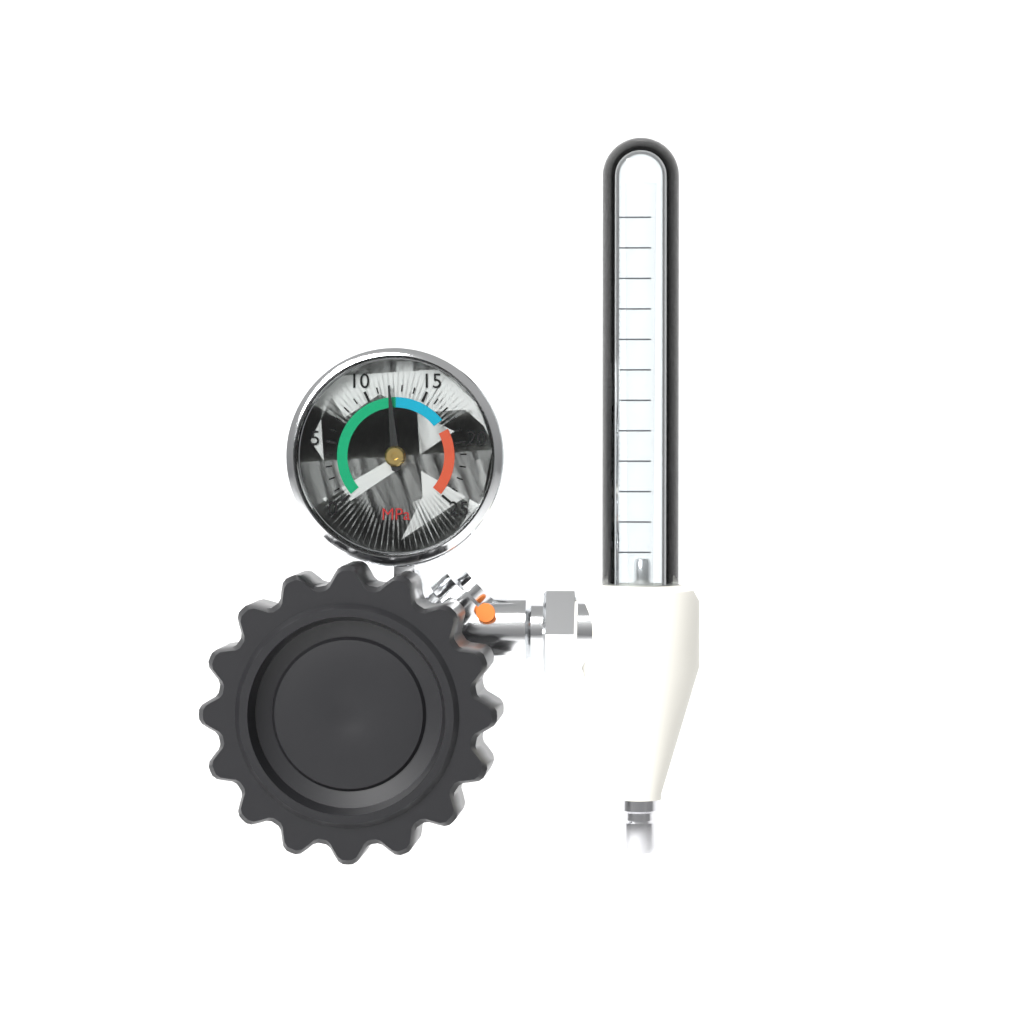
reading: 12 MPa
